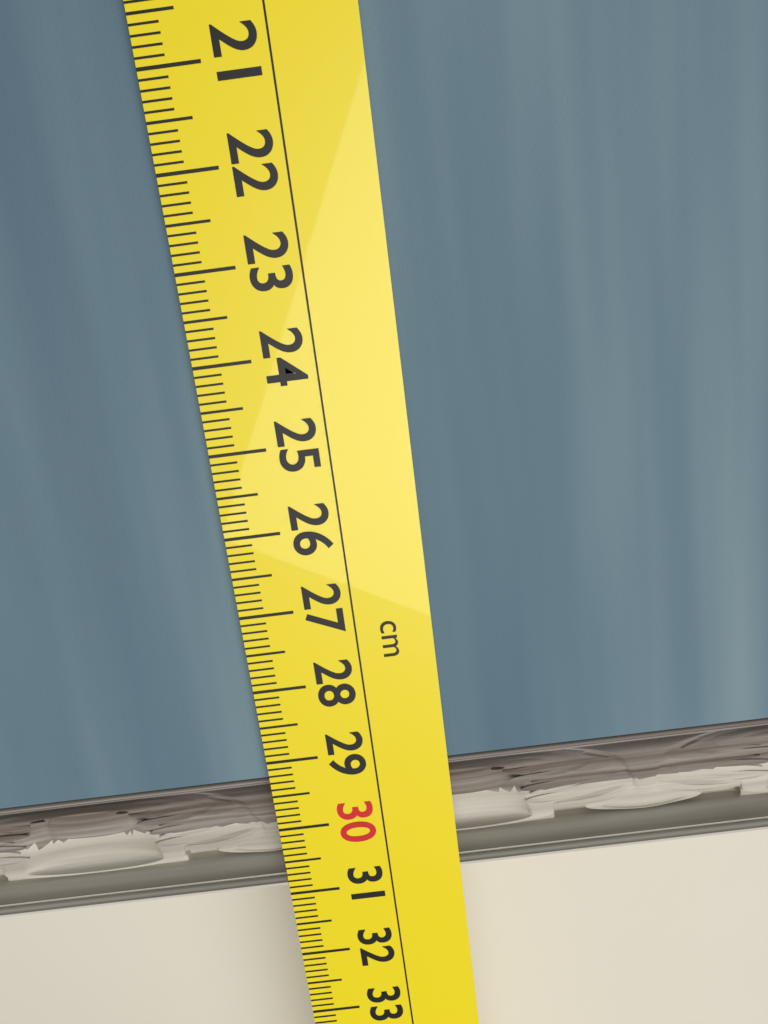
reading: 30.9 cm
